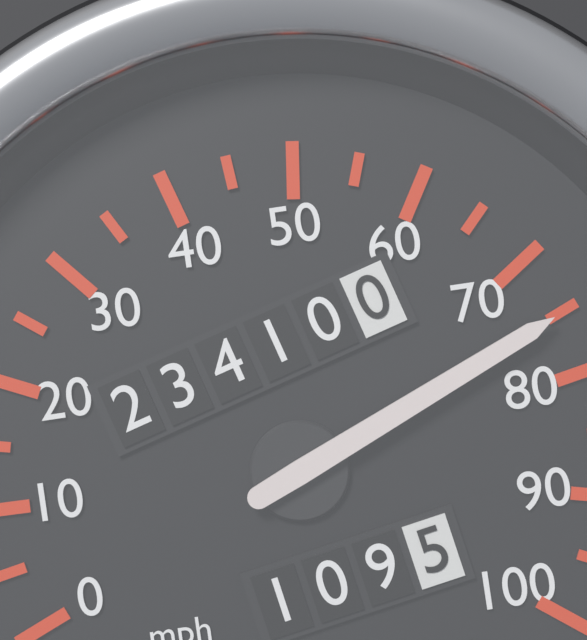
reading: 75 mph
